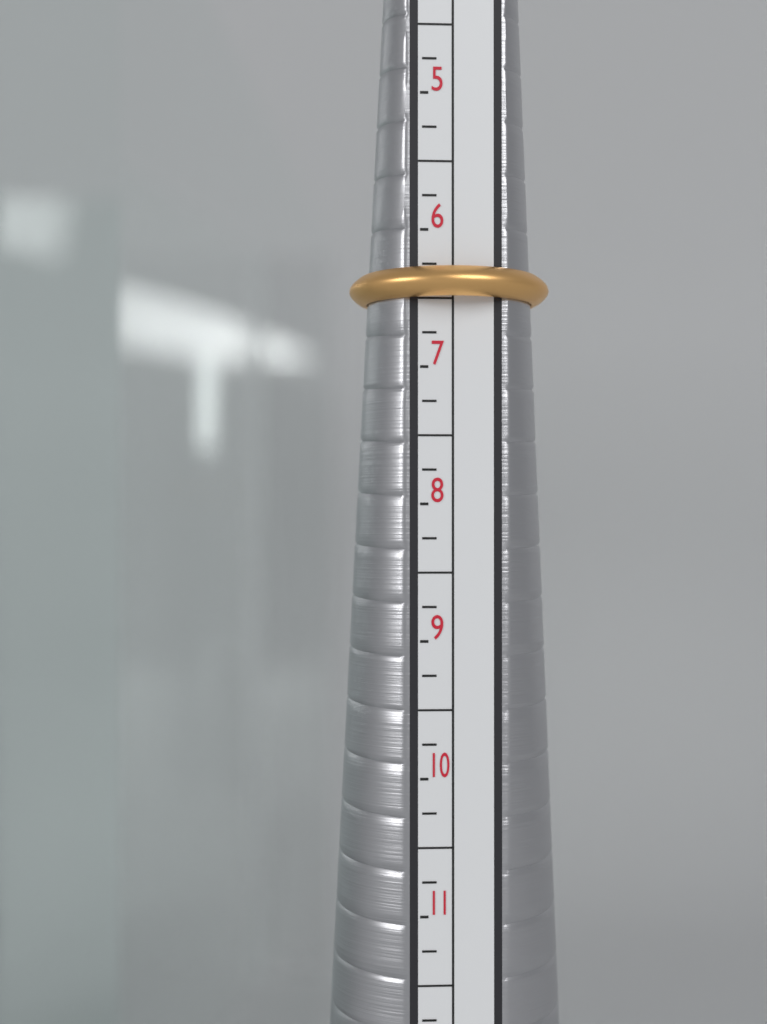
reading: 6.50 (no unit)
